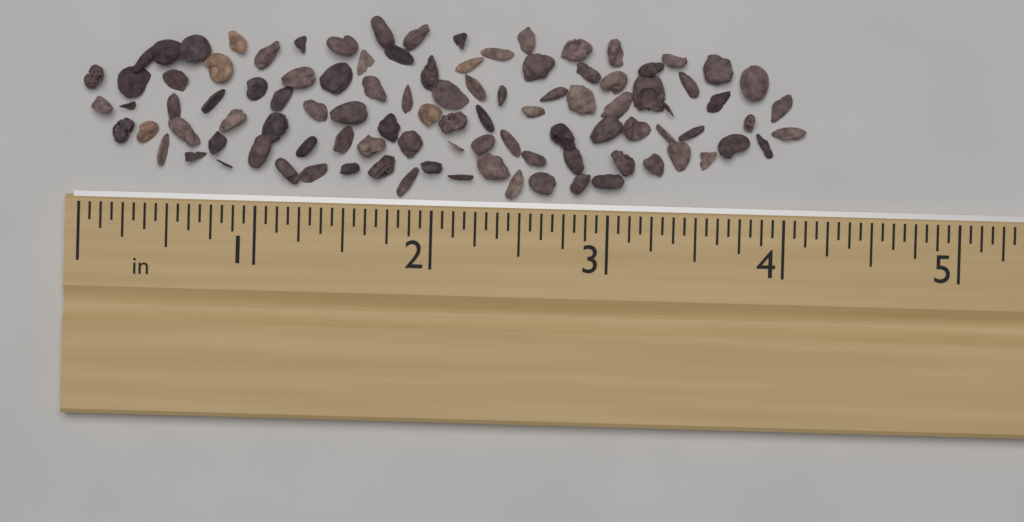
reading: 4.1250 in
